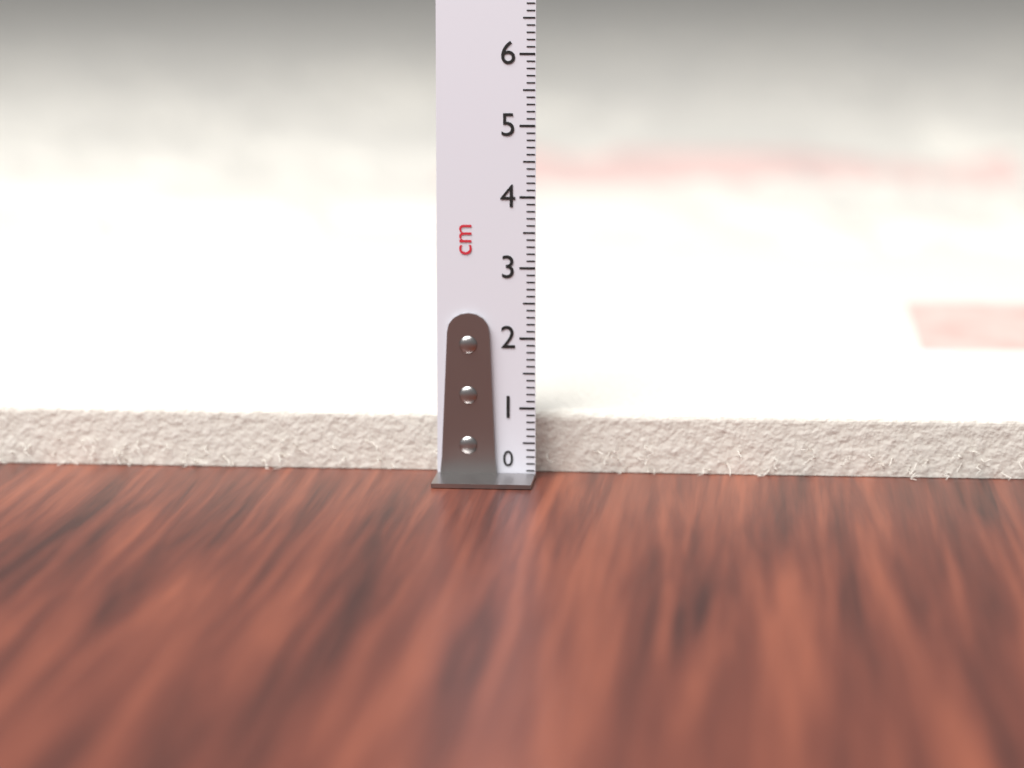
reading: 0.9 cm
